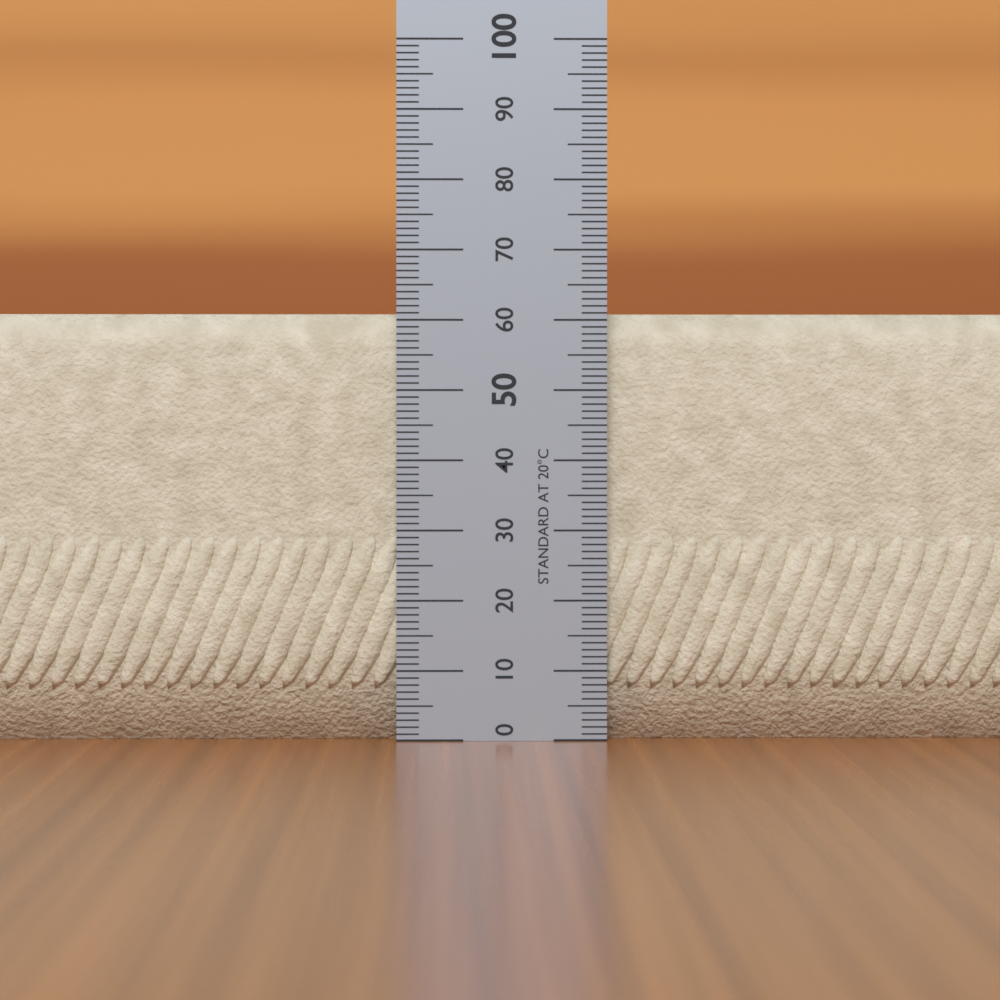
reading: 61 (no unit)
